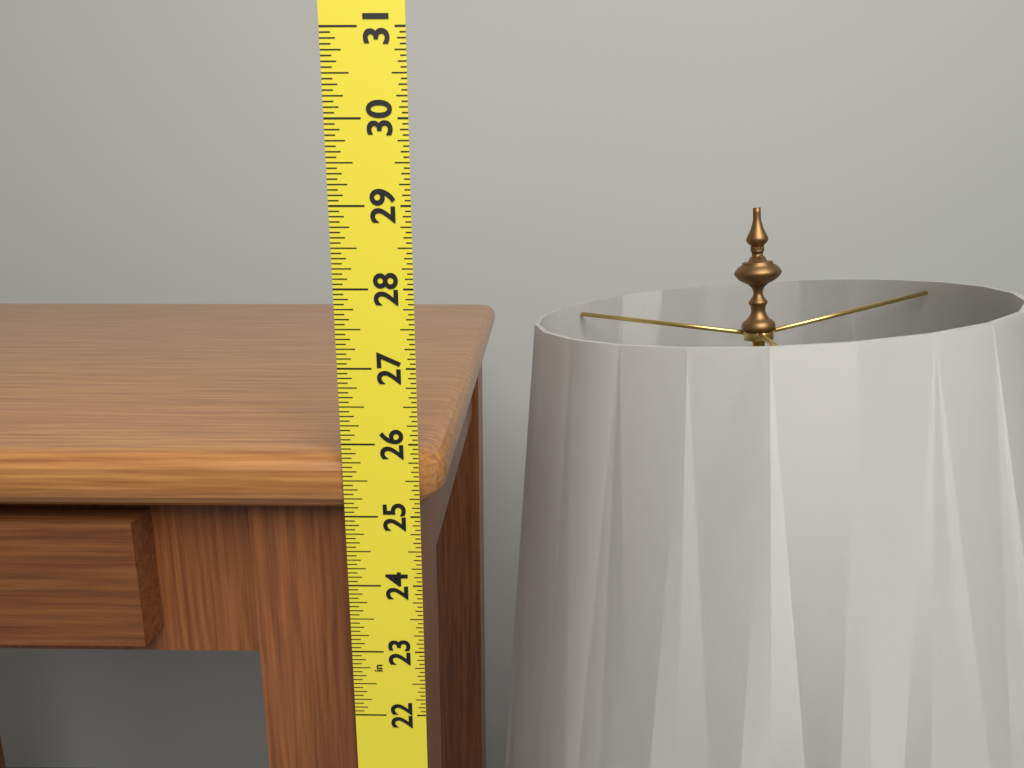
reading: 25.8125 in
